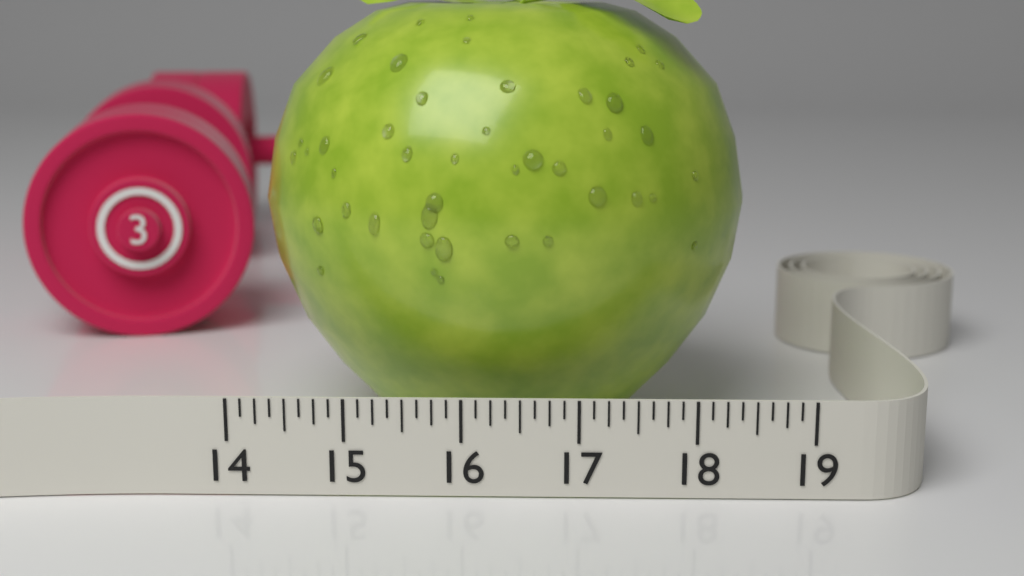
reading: 18.625 (no unit)
